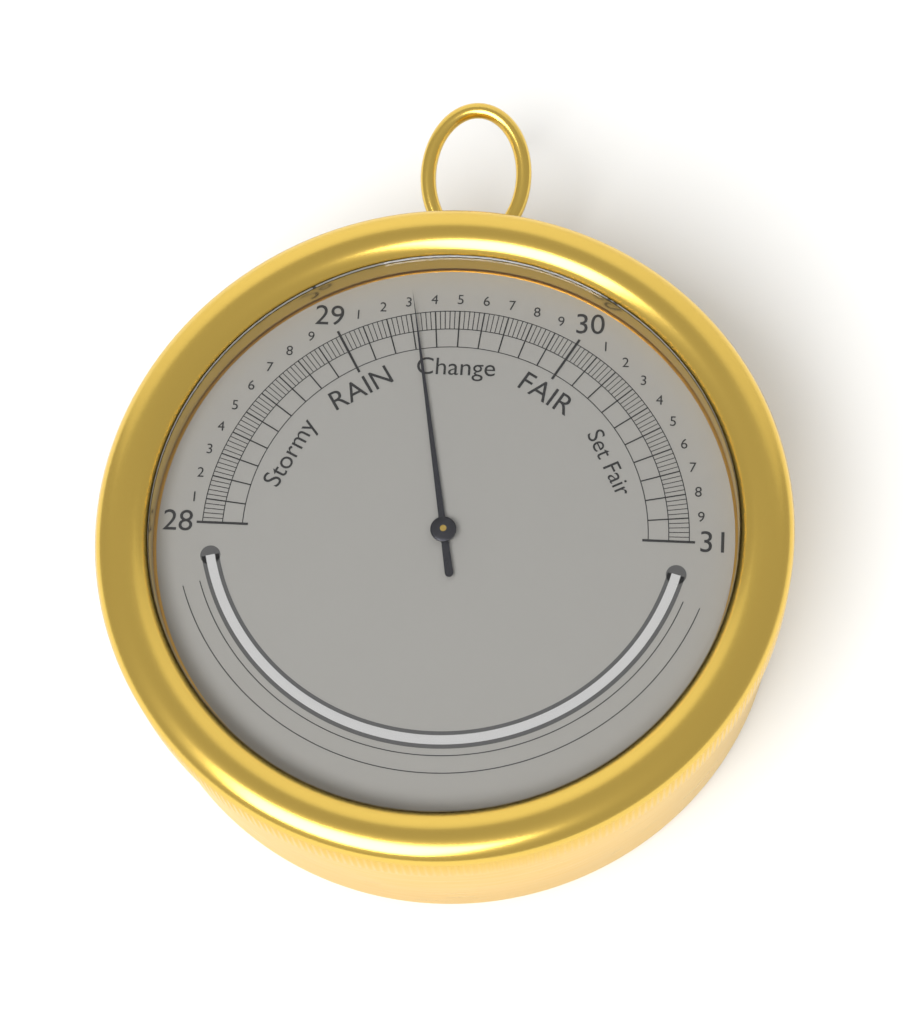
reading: 29.32 inHg
